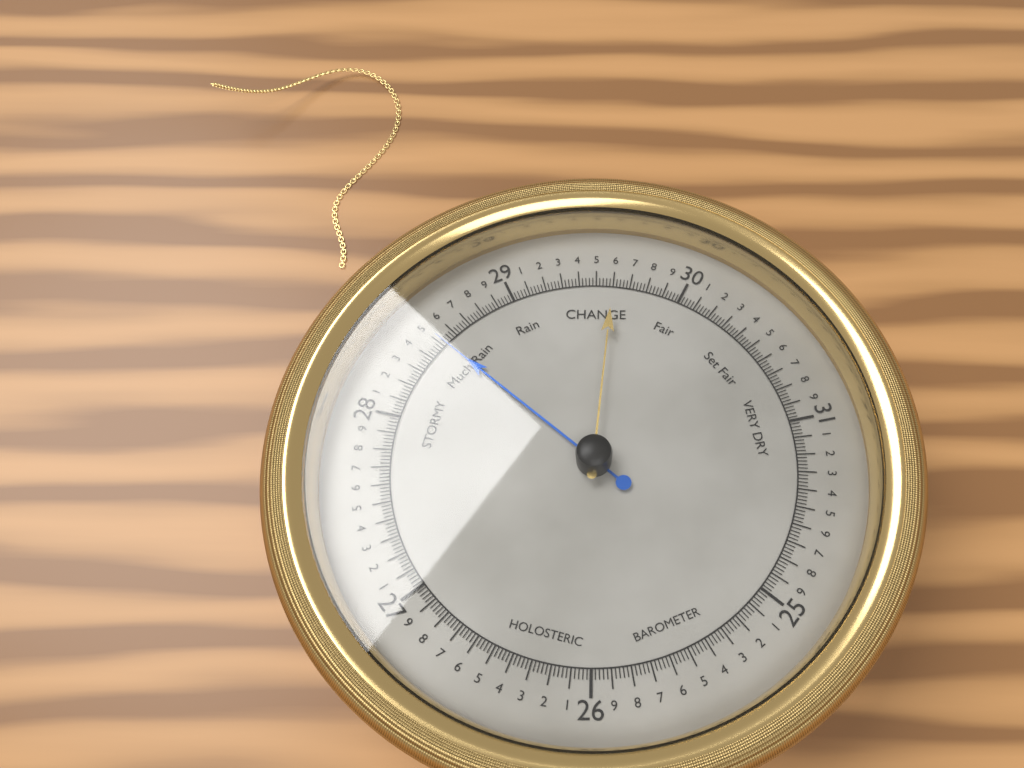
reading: 28.52 (no unit)
